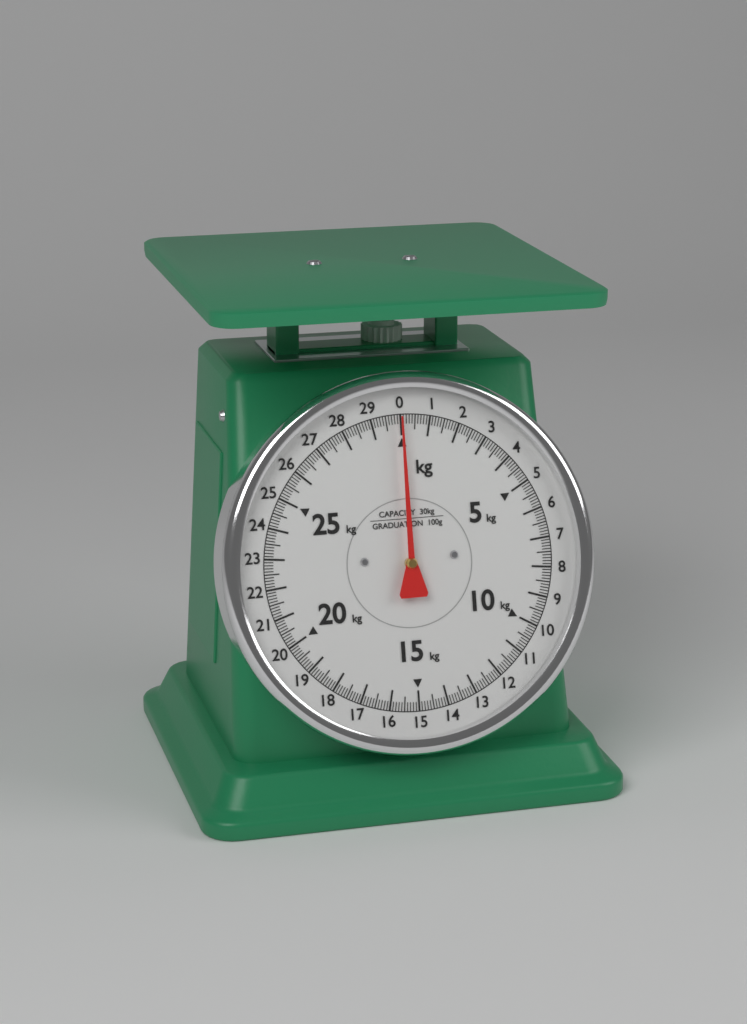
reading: 0.0 kg
